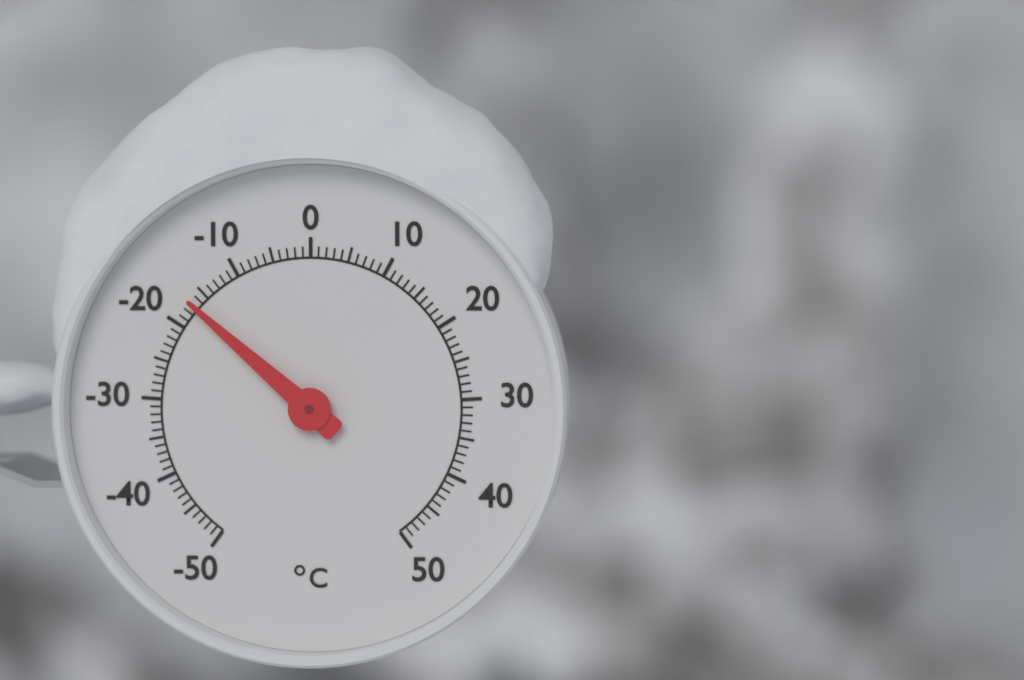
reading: -17 °C
